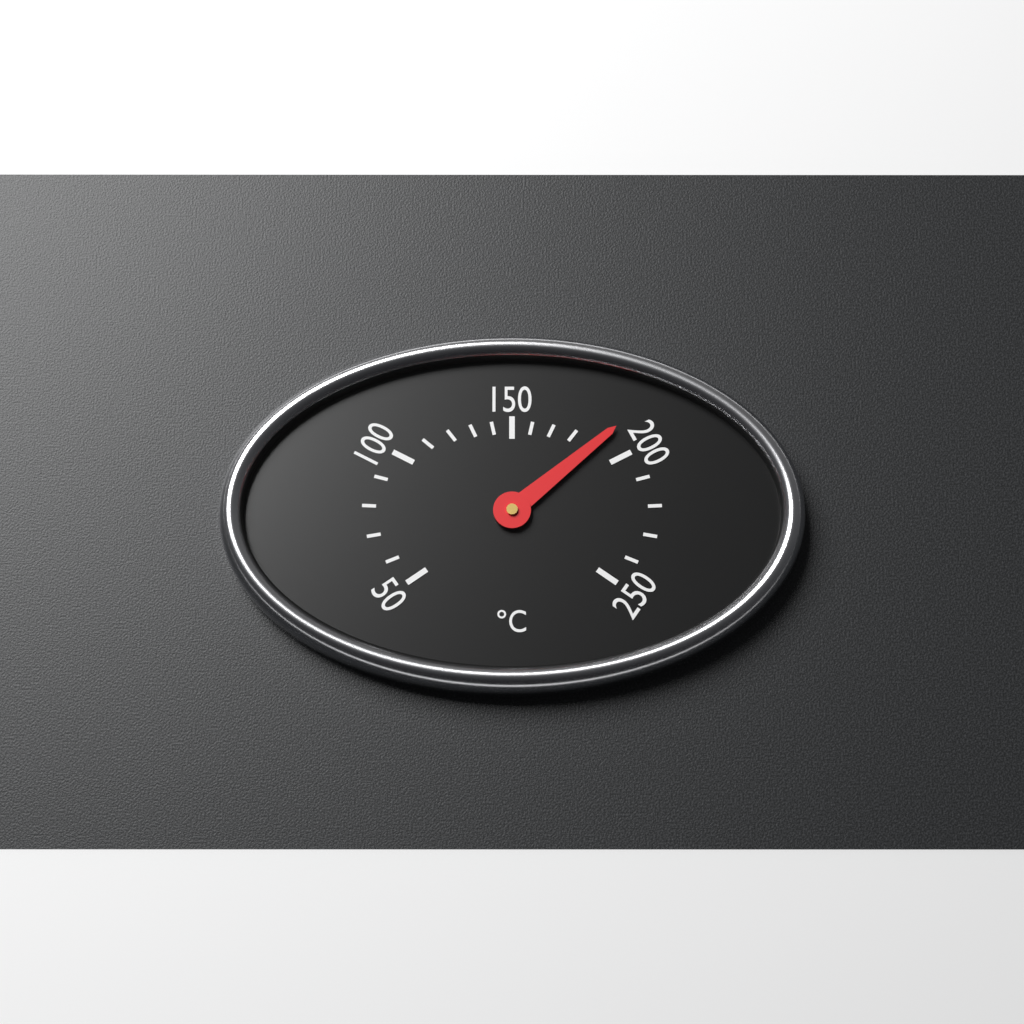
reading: 190 °C
